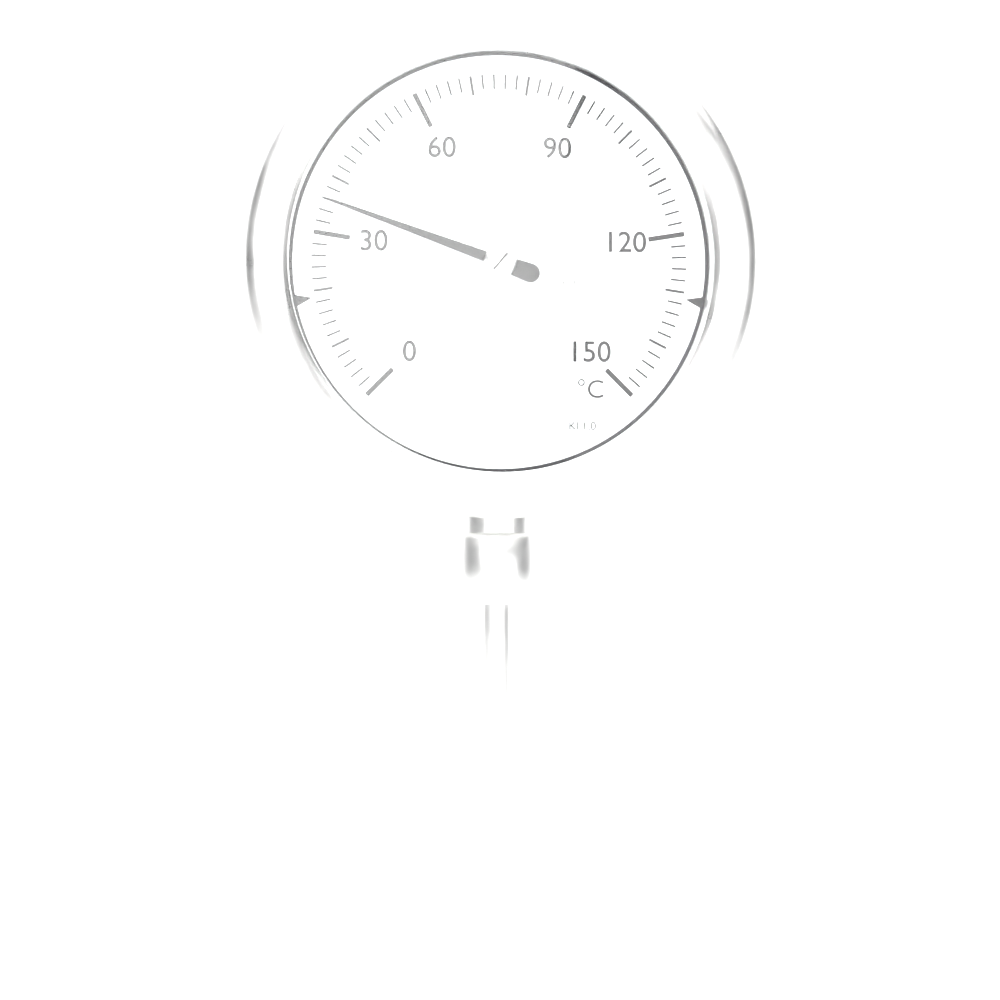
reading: 36 °C
